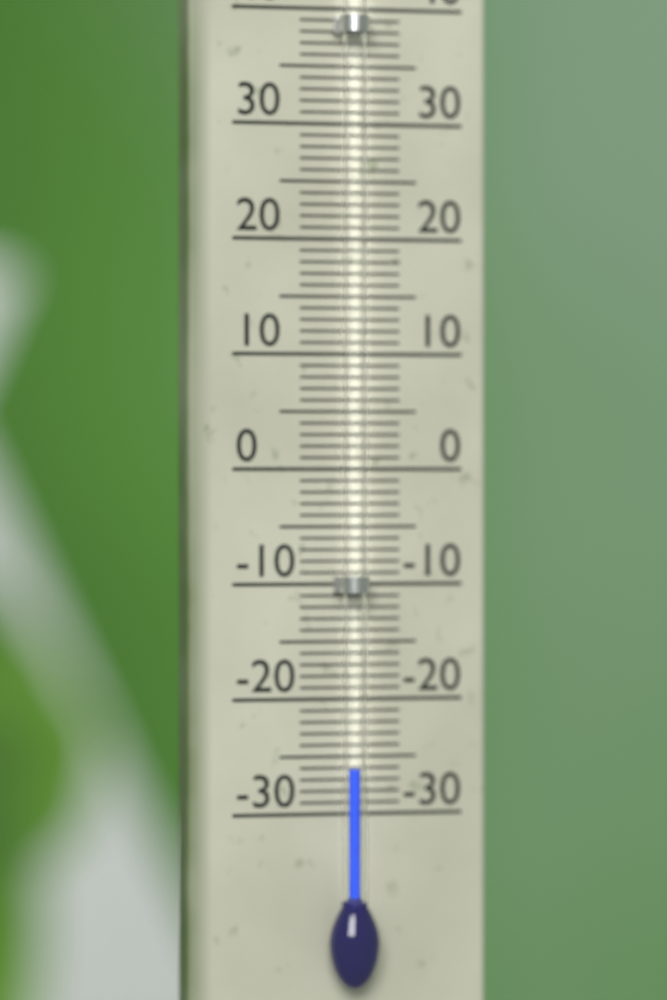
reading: -26 °C
